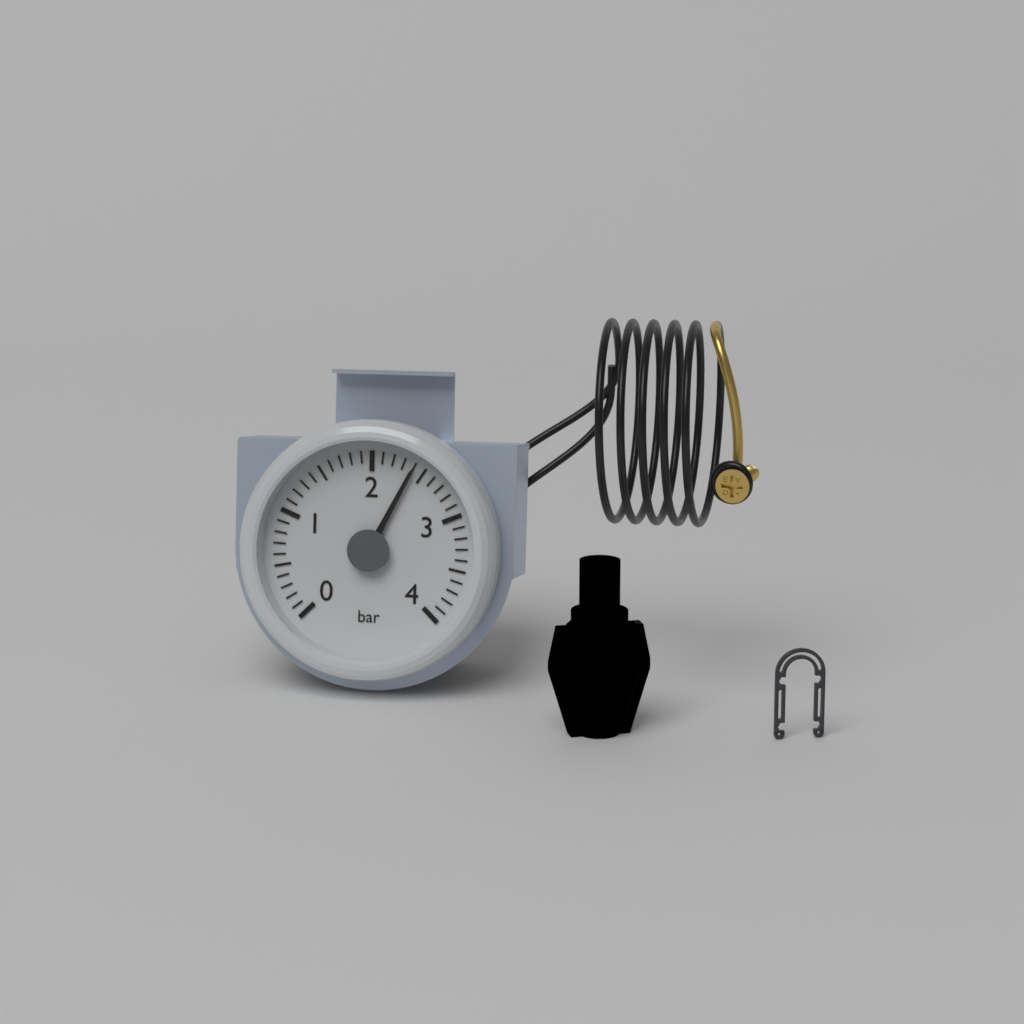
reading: 2.4 bar
